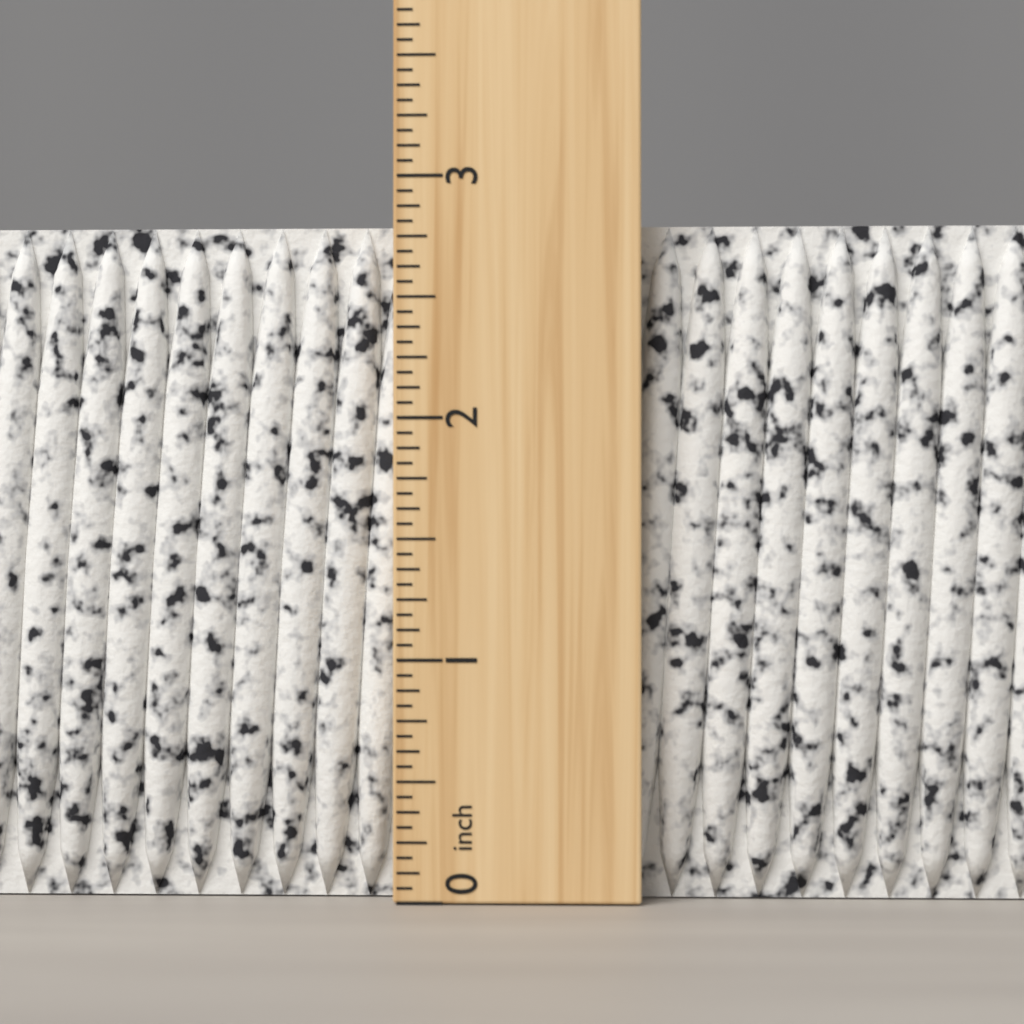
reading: 2.8125 inch
